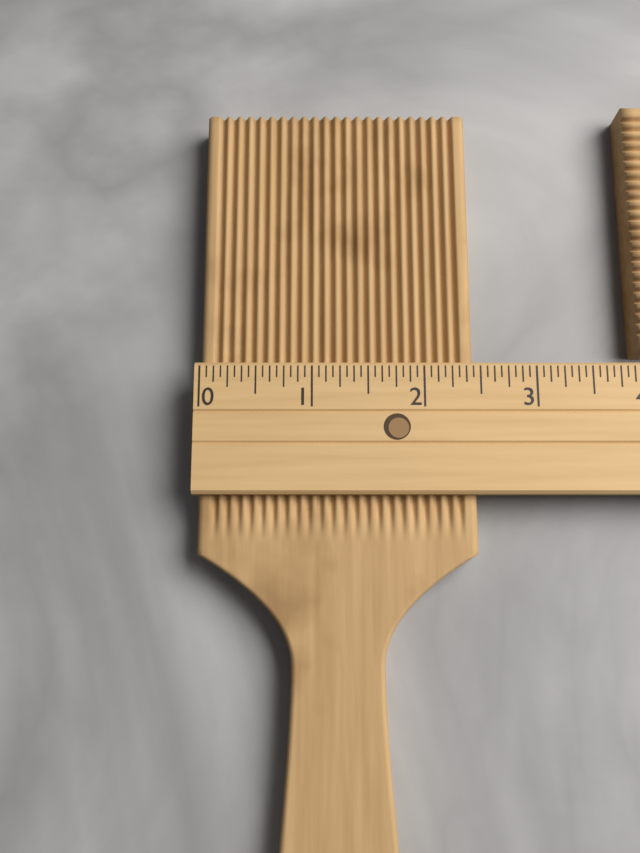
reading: 2.4500 (no unit)
